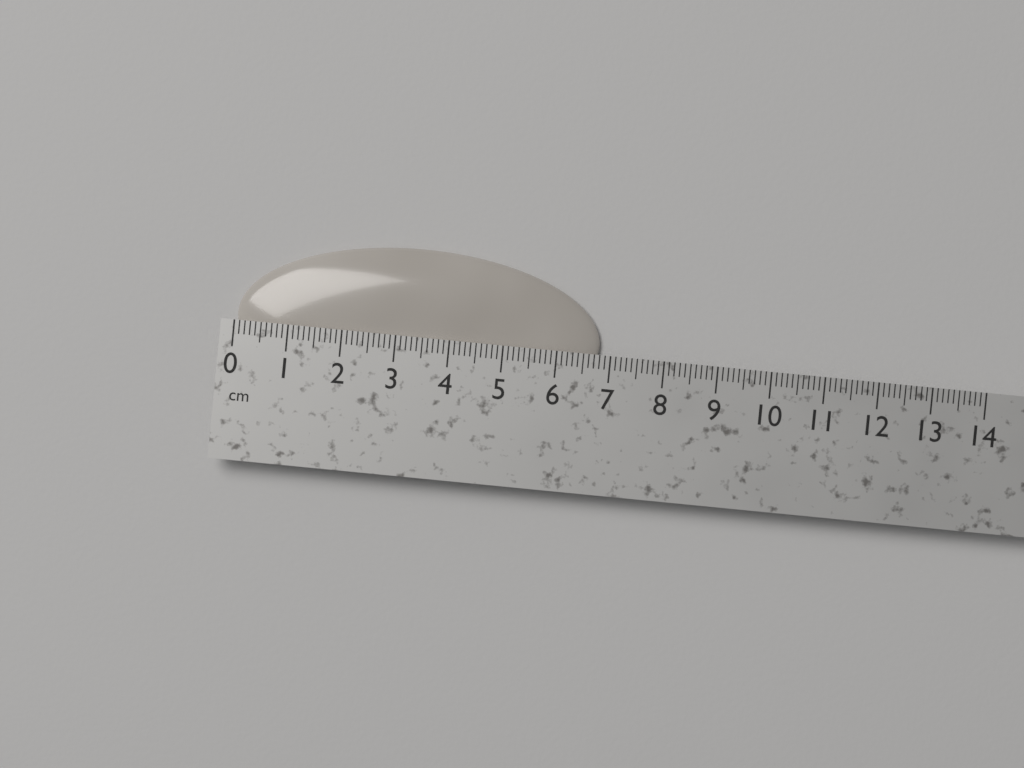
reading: 6.8 cm
